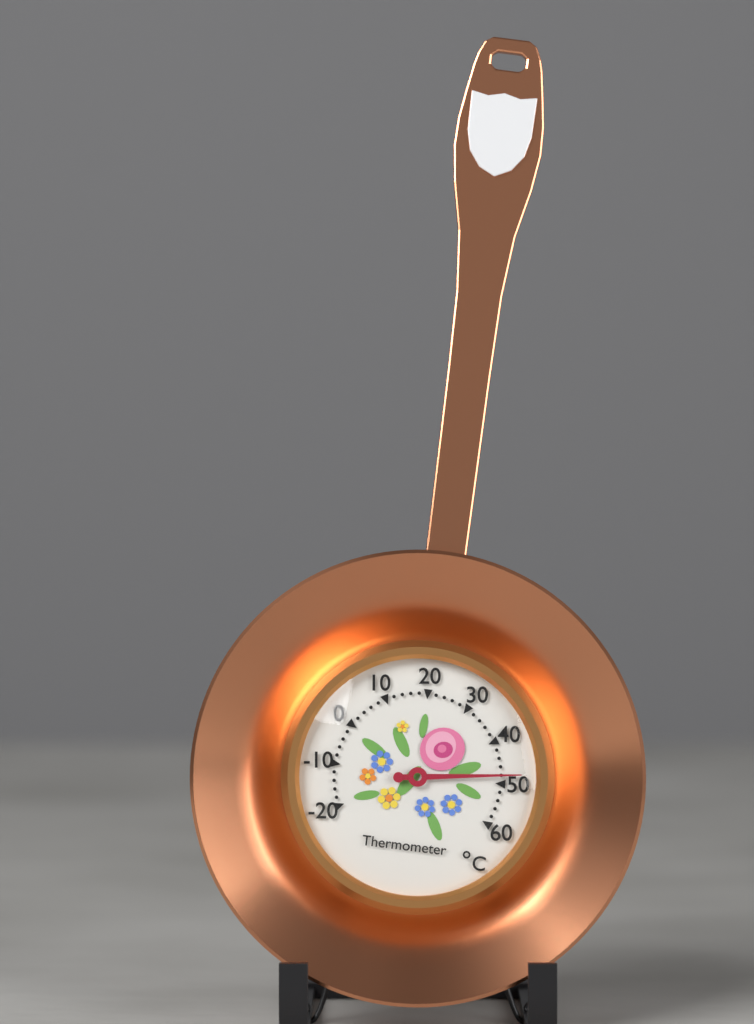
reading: 48 °C
